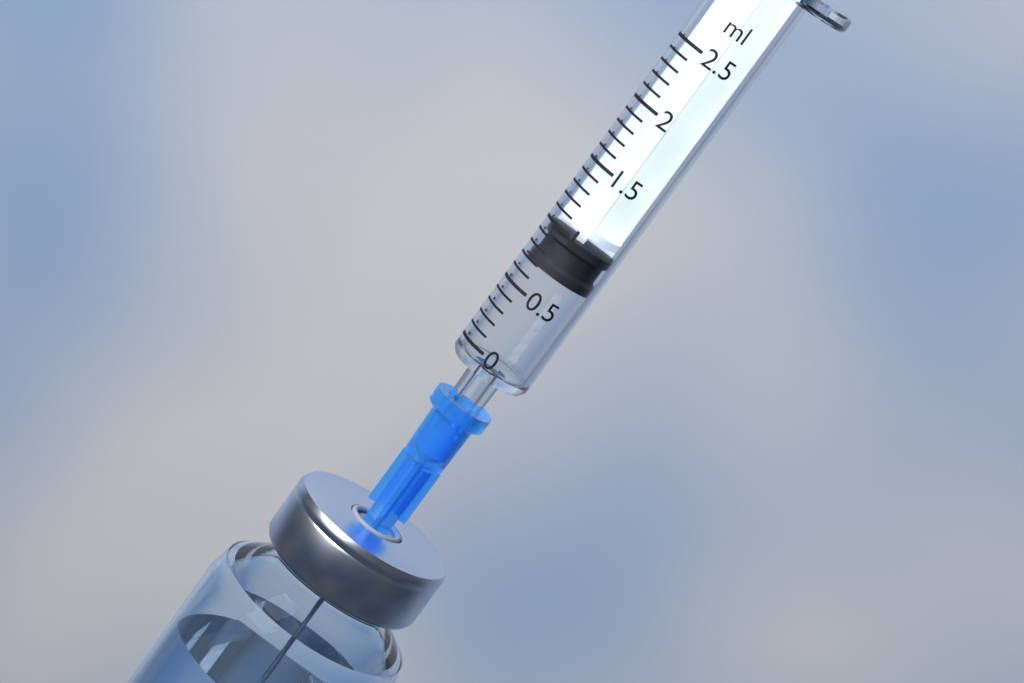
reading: 0.7 ml
